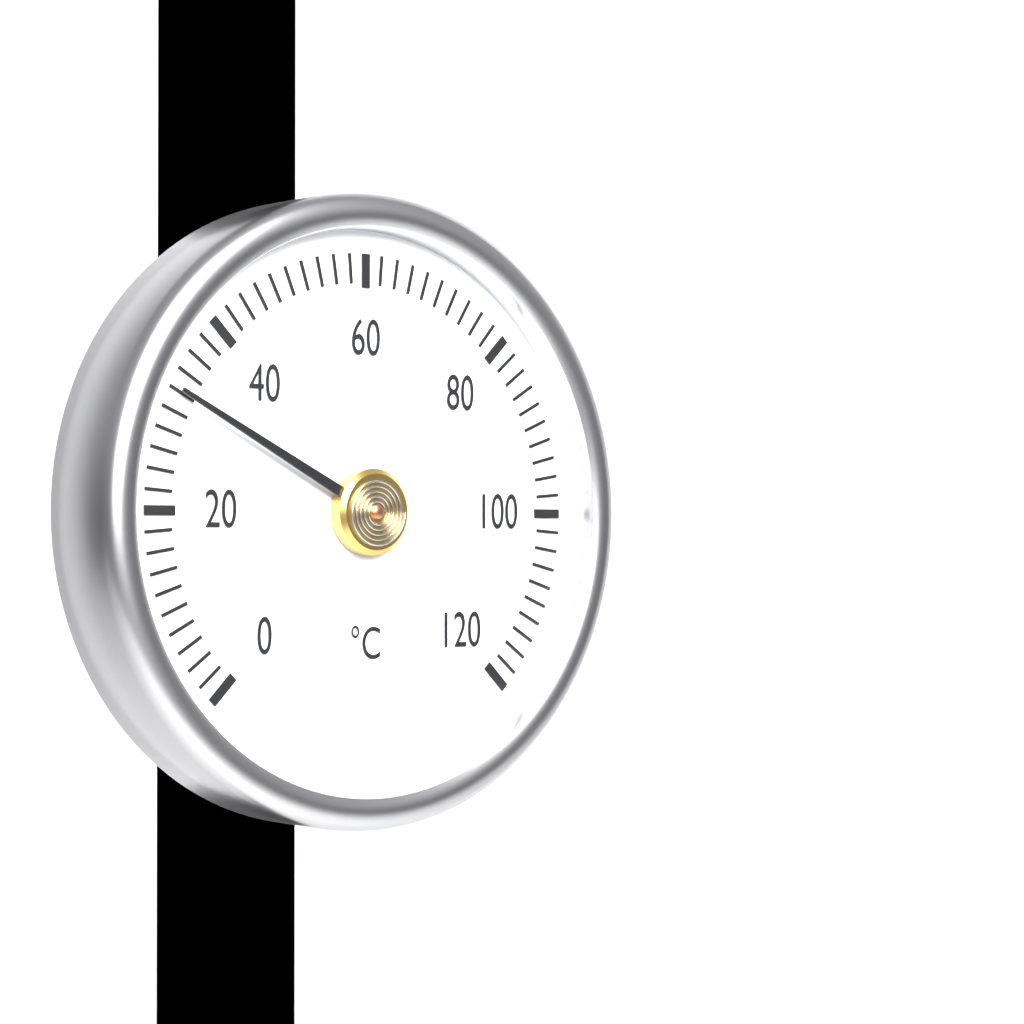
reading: 32 °C
